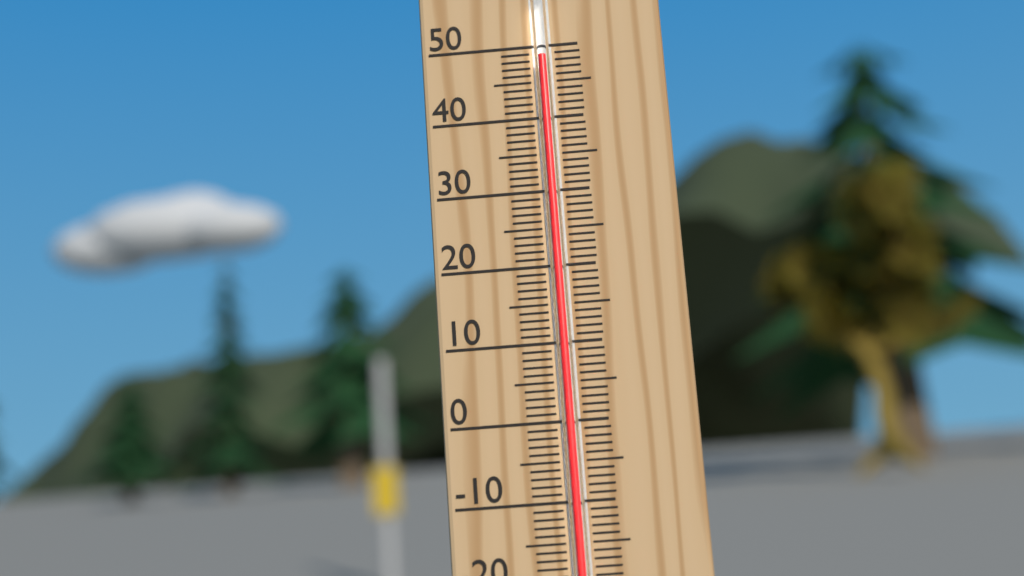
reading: 48 °C
